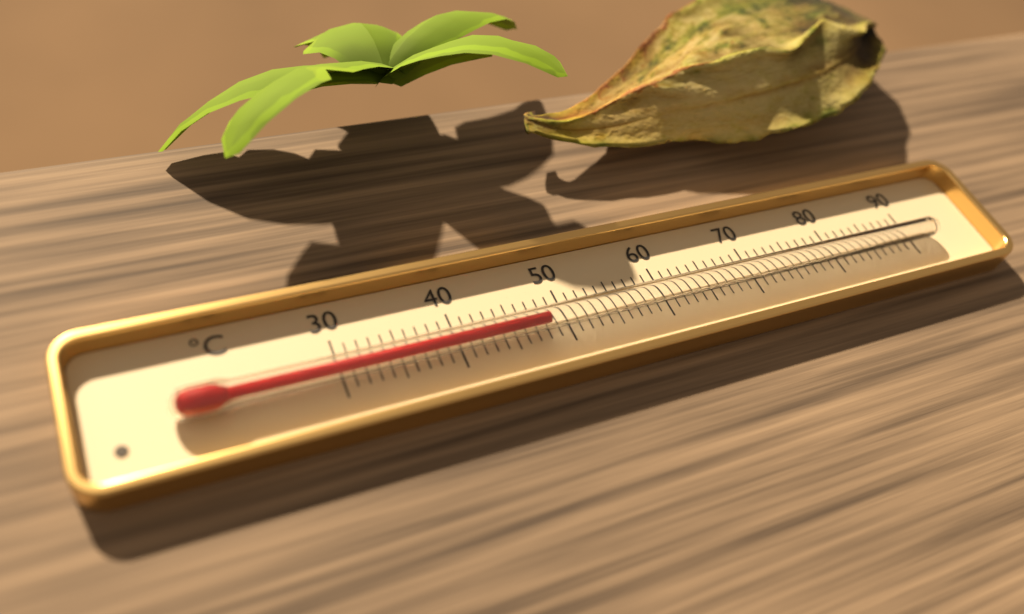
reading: 48 °C
